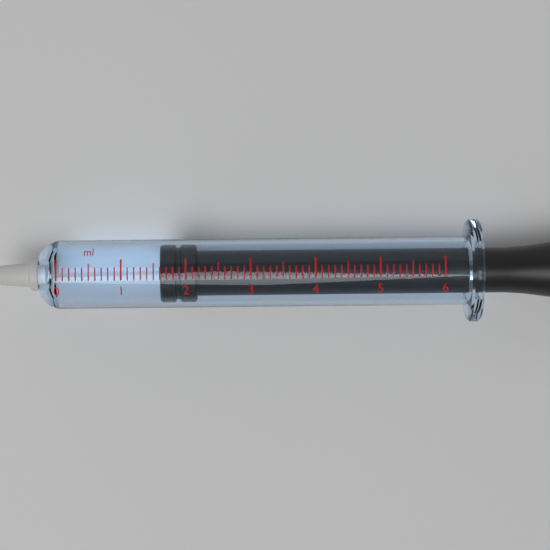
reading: 1.6 ml
